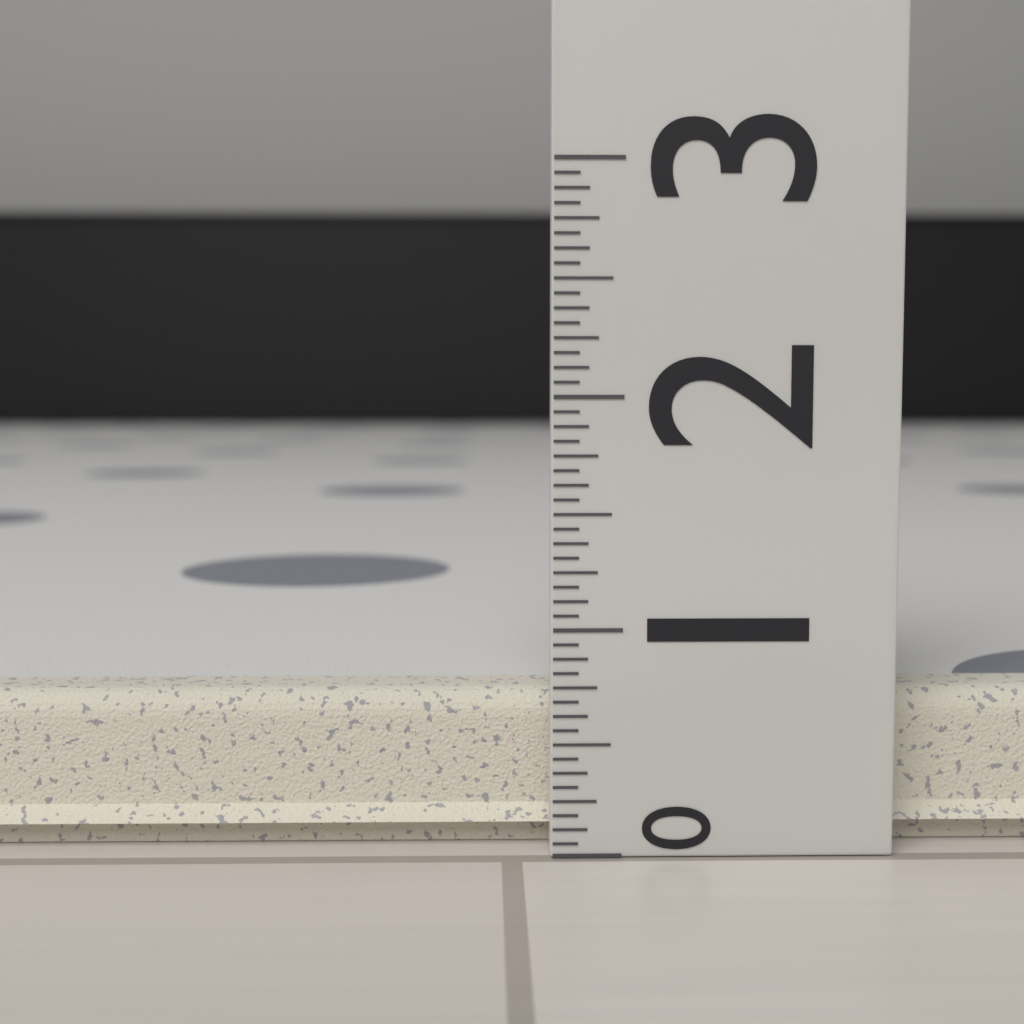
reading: 0.6875 (no unit)
